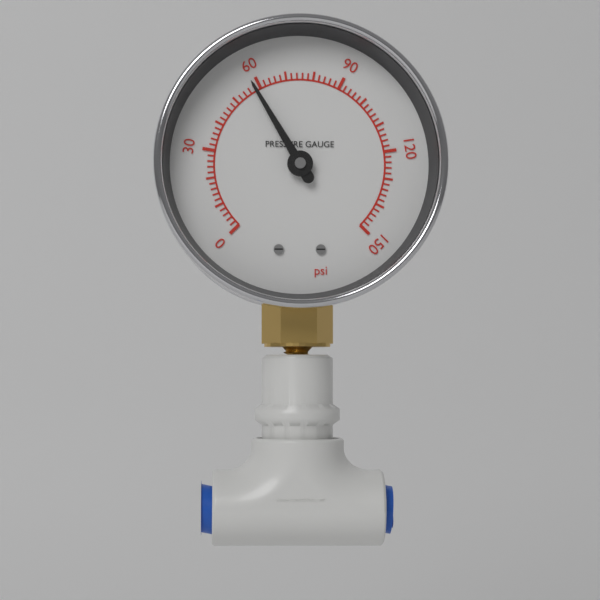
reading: 58 psi
